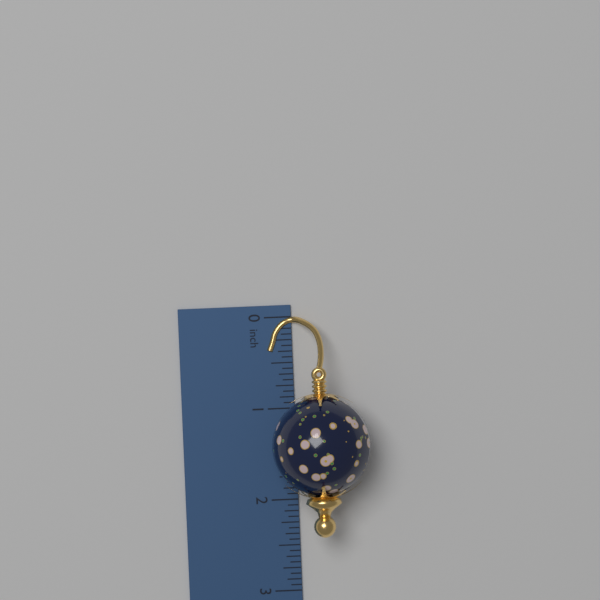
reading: 2.3750 inch
